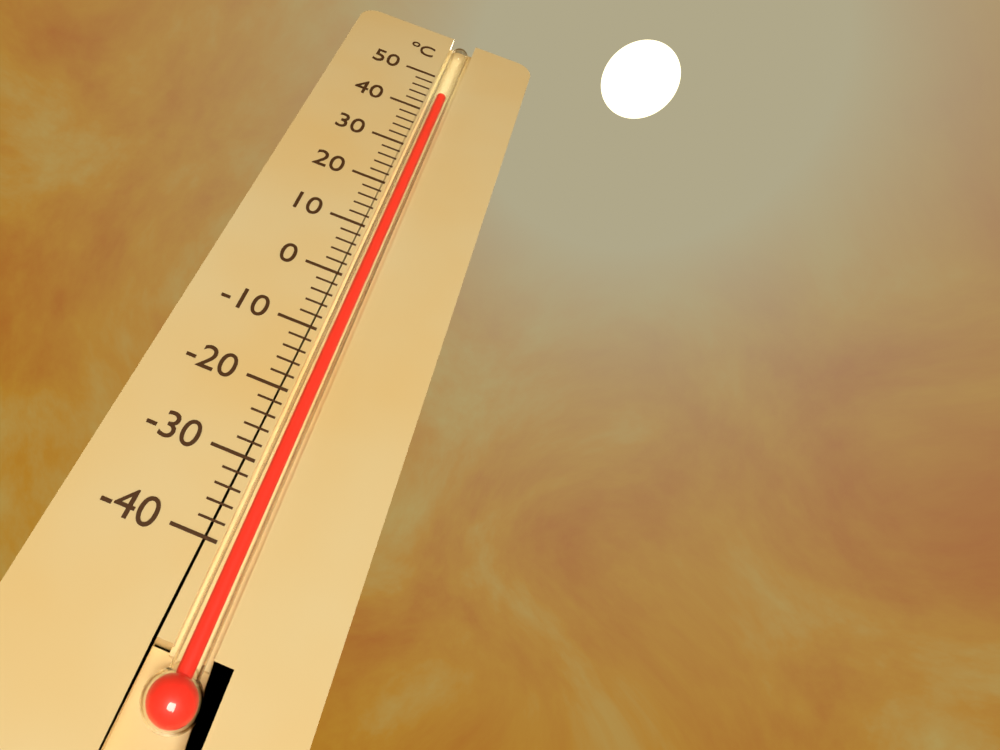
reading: 45 °C
